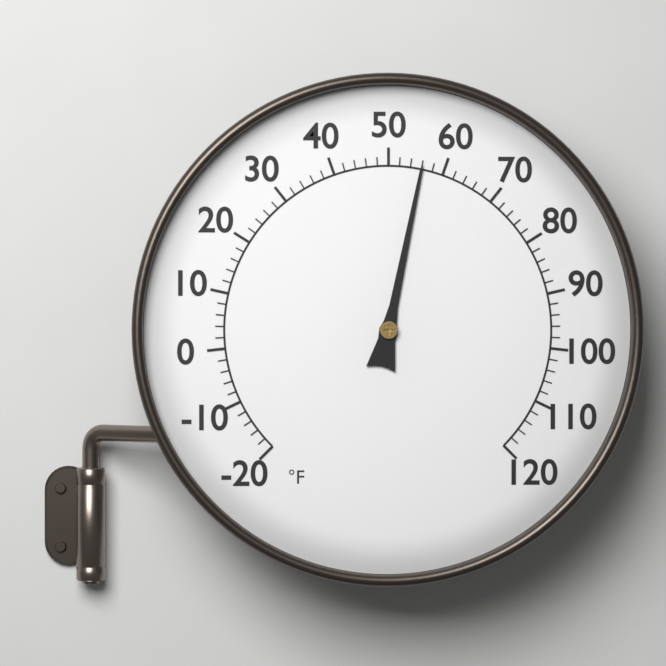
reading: 56 °F
